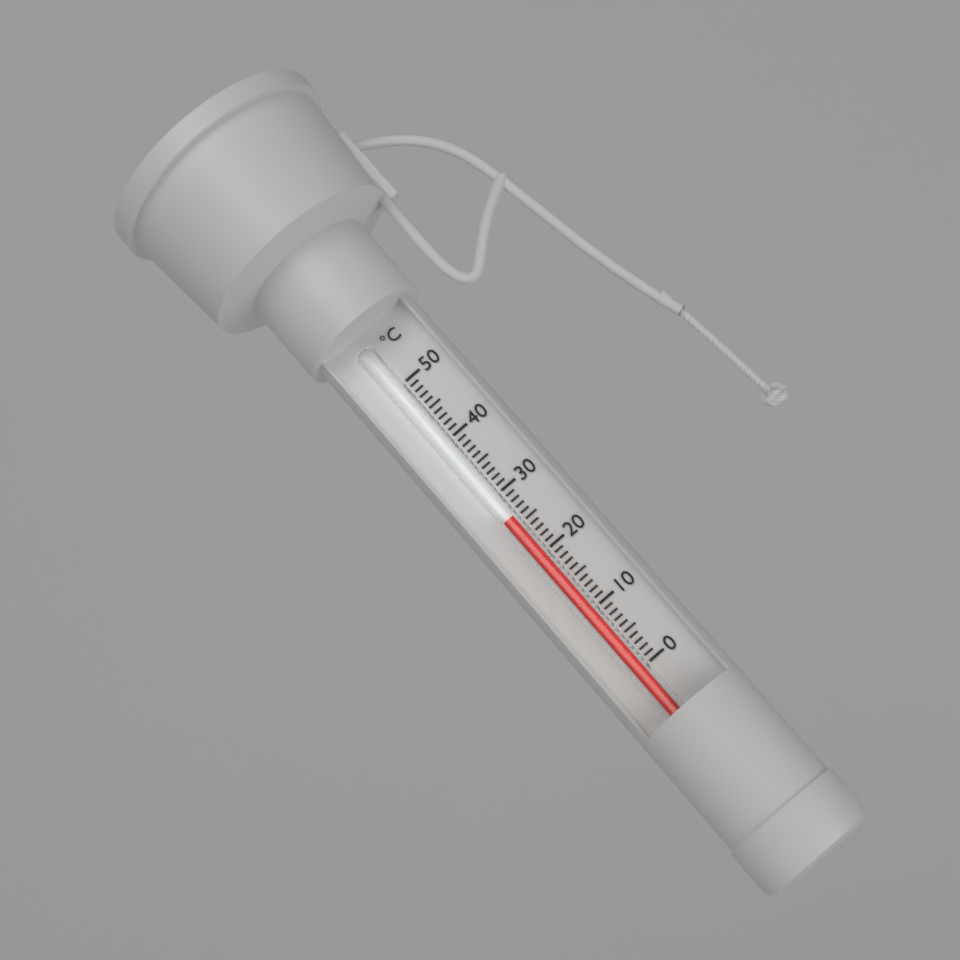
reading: 26 °C
